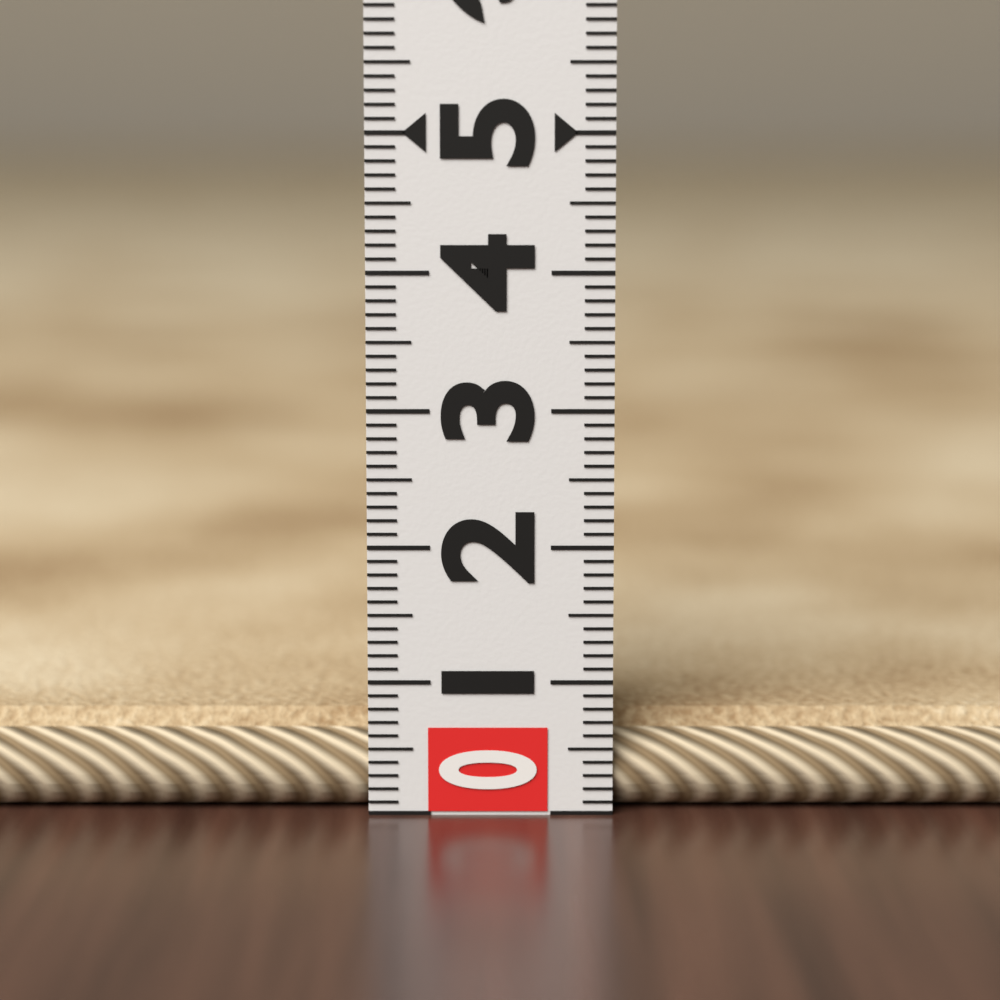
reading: 0.7 (no unit)
